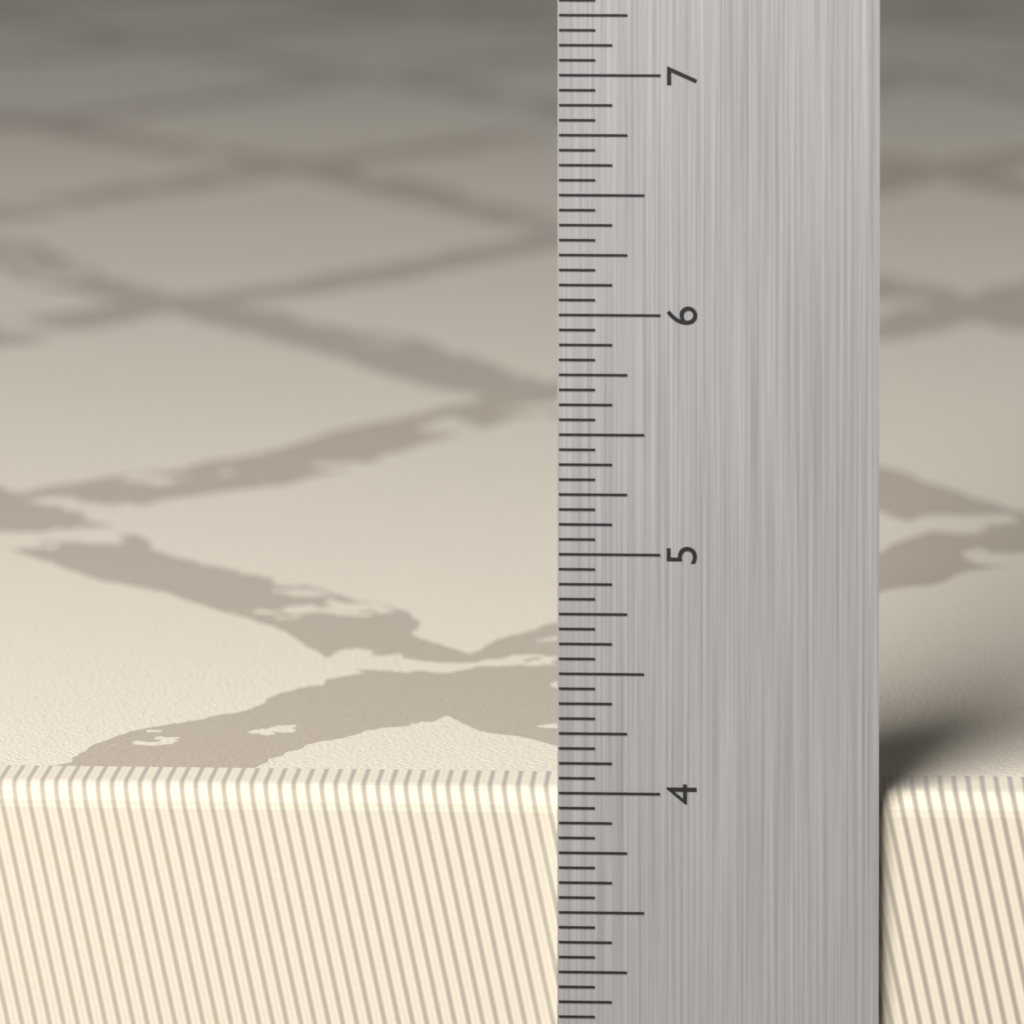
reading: 4.0000 in
